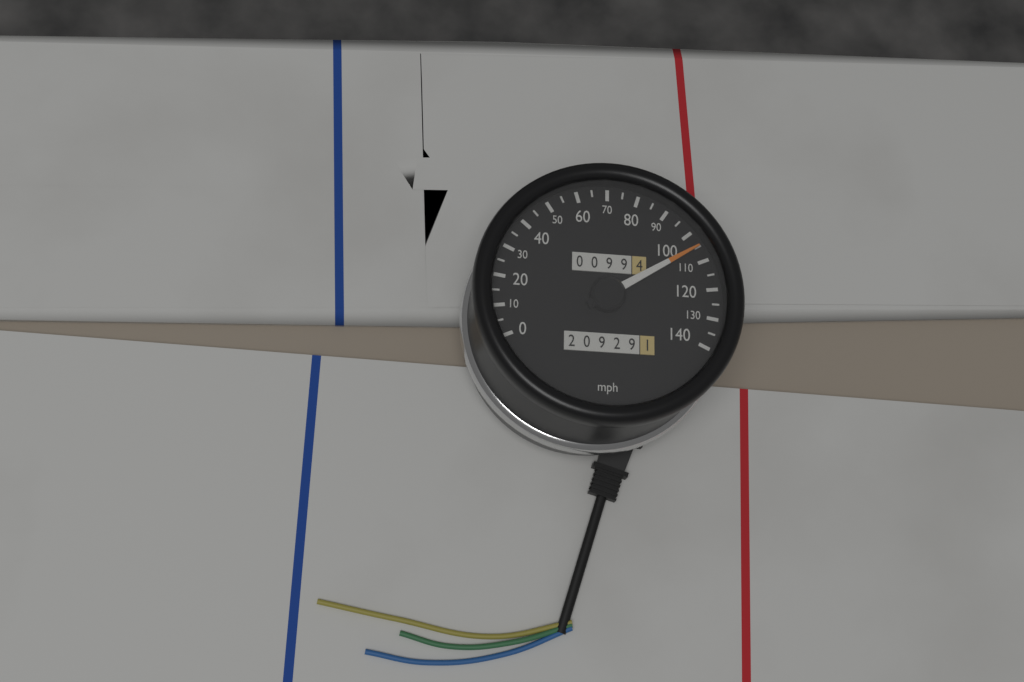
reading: 105 mph
